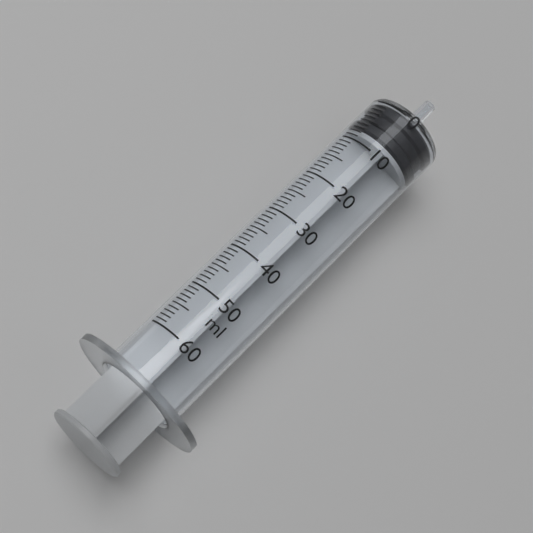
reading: 0 ml
